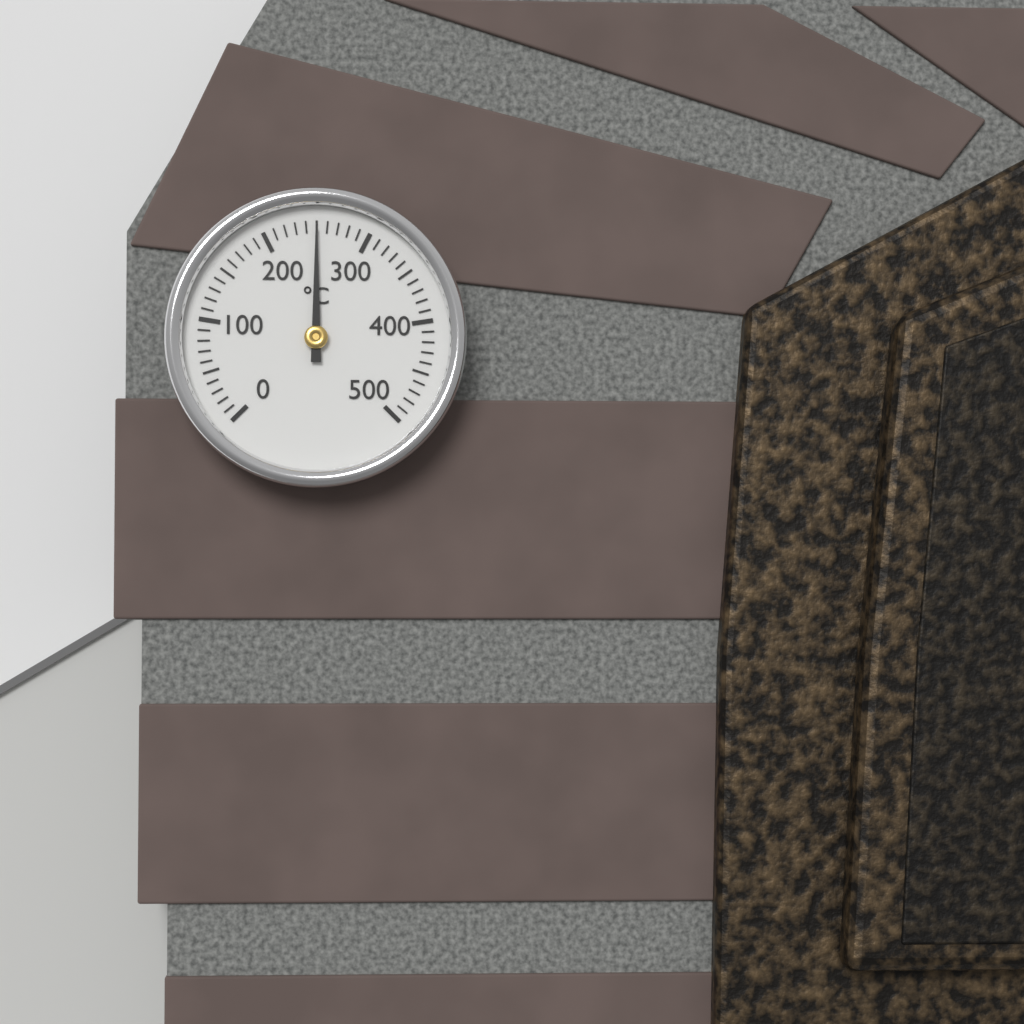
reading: 250 °C
